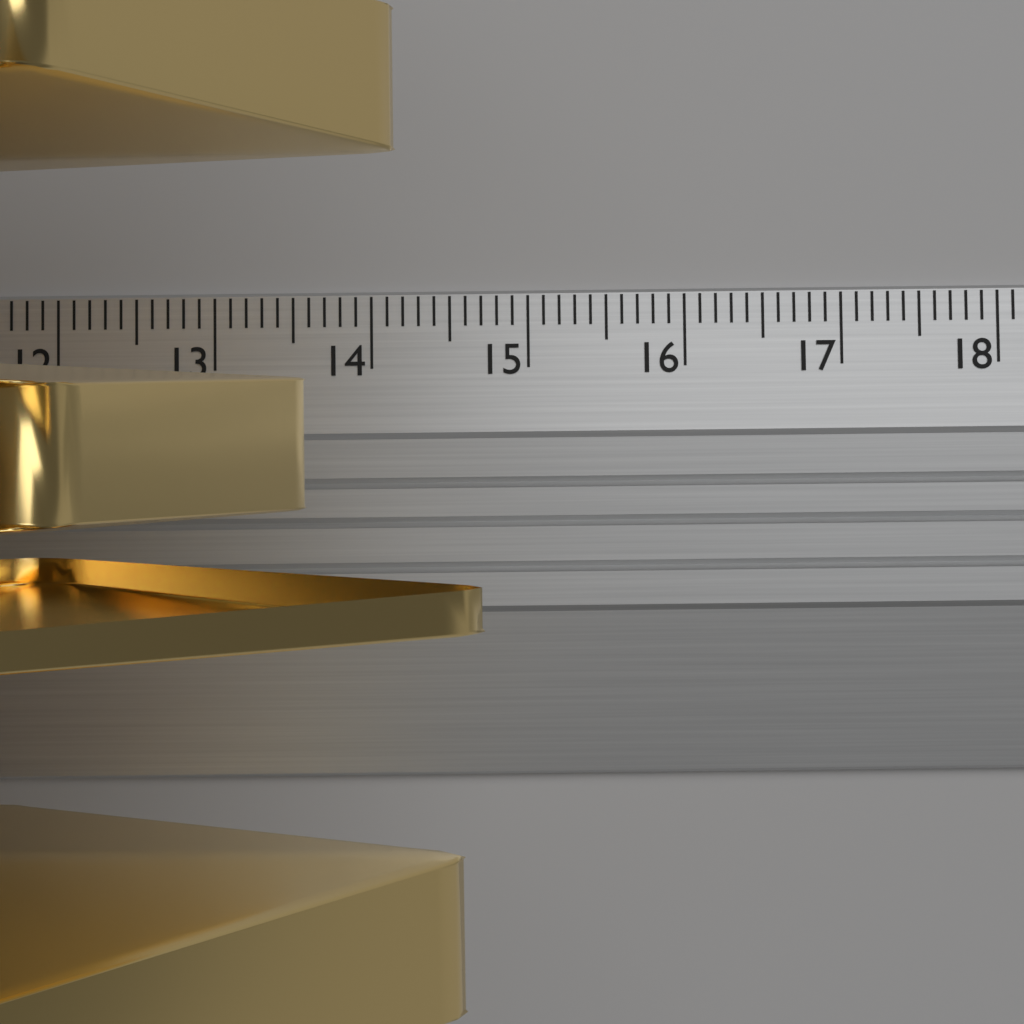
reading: 14.8 cm
